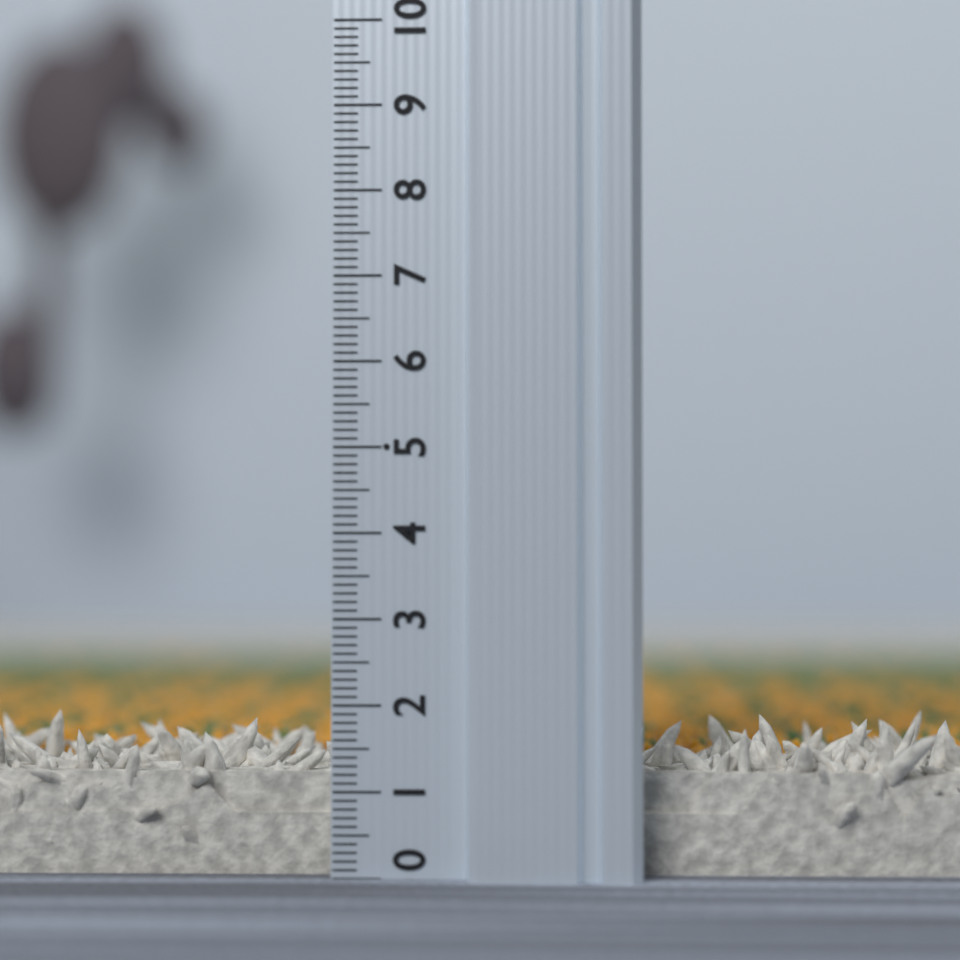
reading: 1.4 (no unit)
